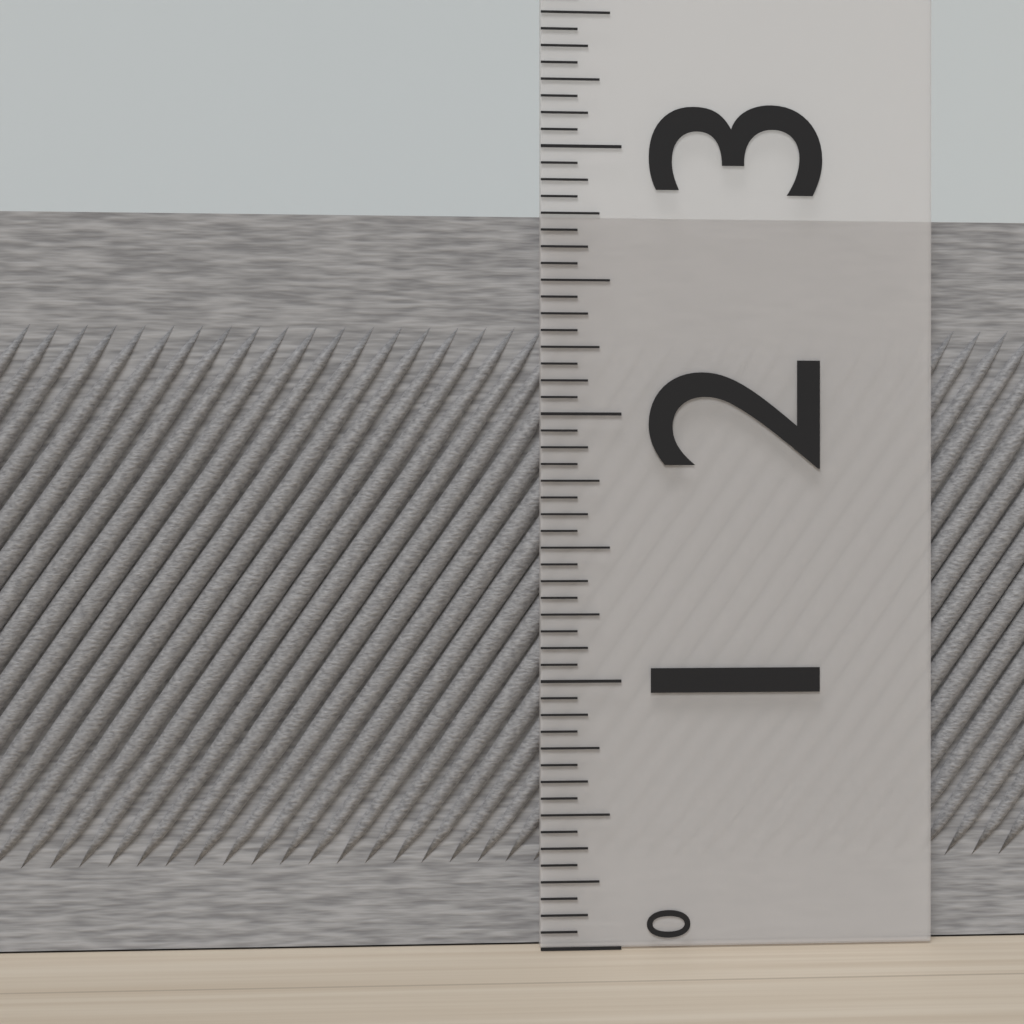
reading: 2.7500 (no unit)
